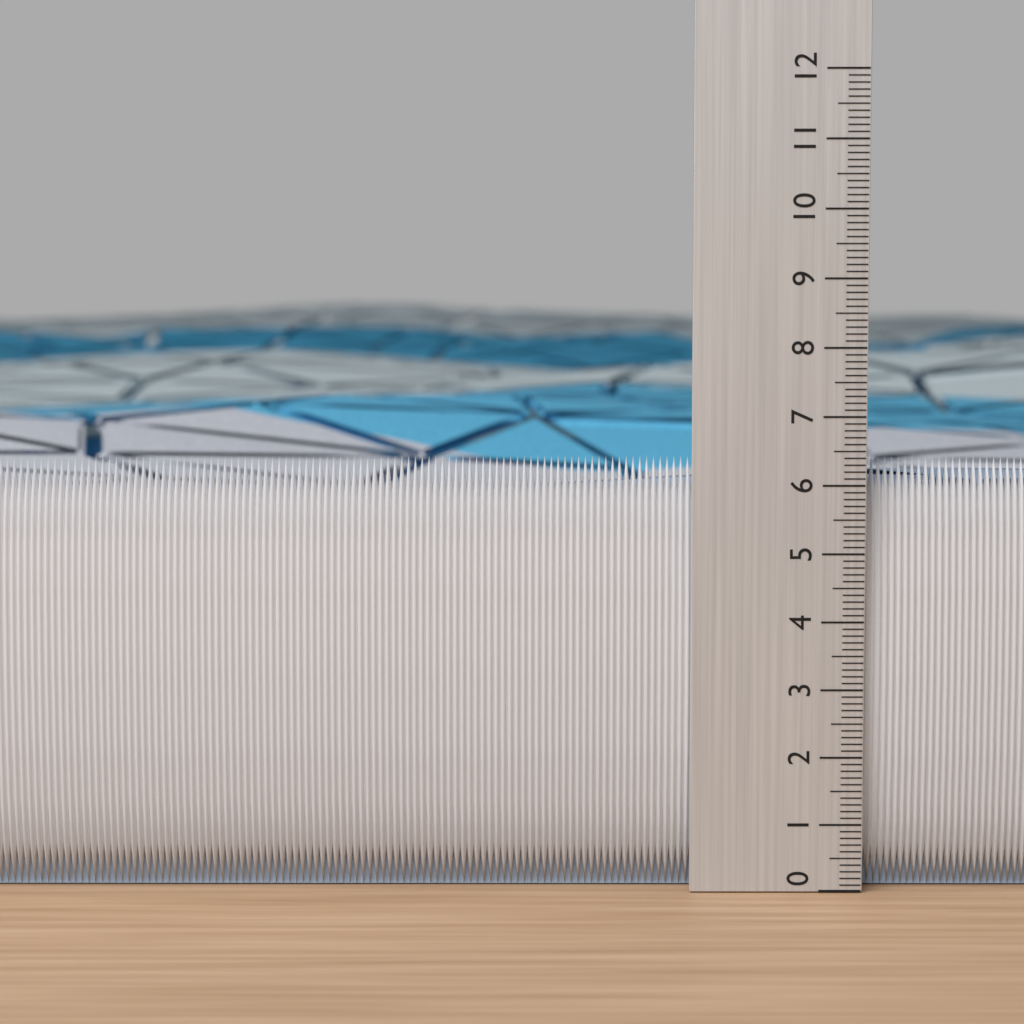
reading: 6.4 (no unit)
